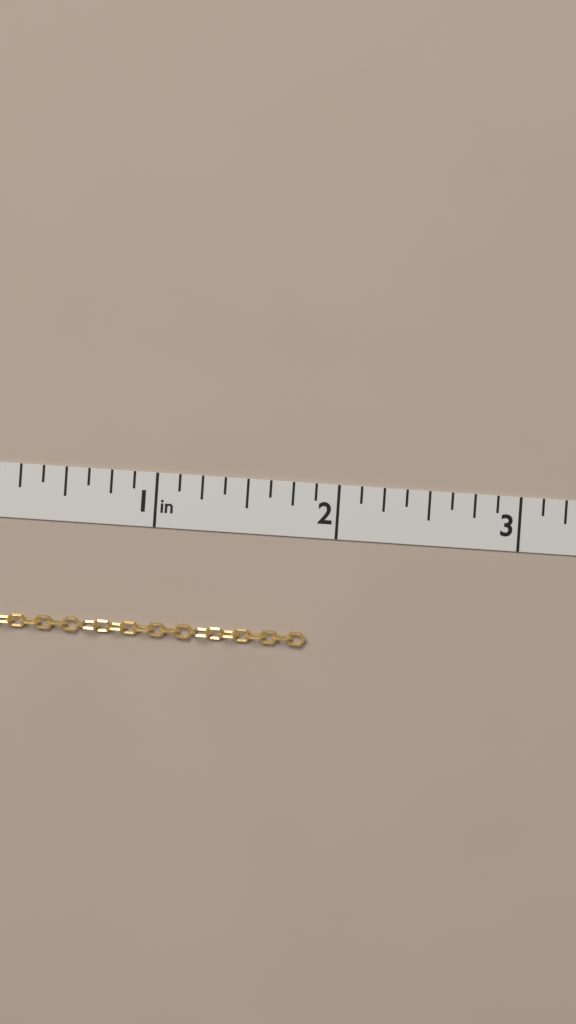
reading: 1.875 in
